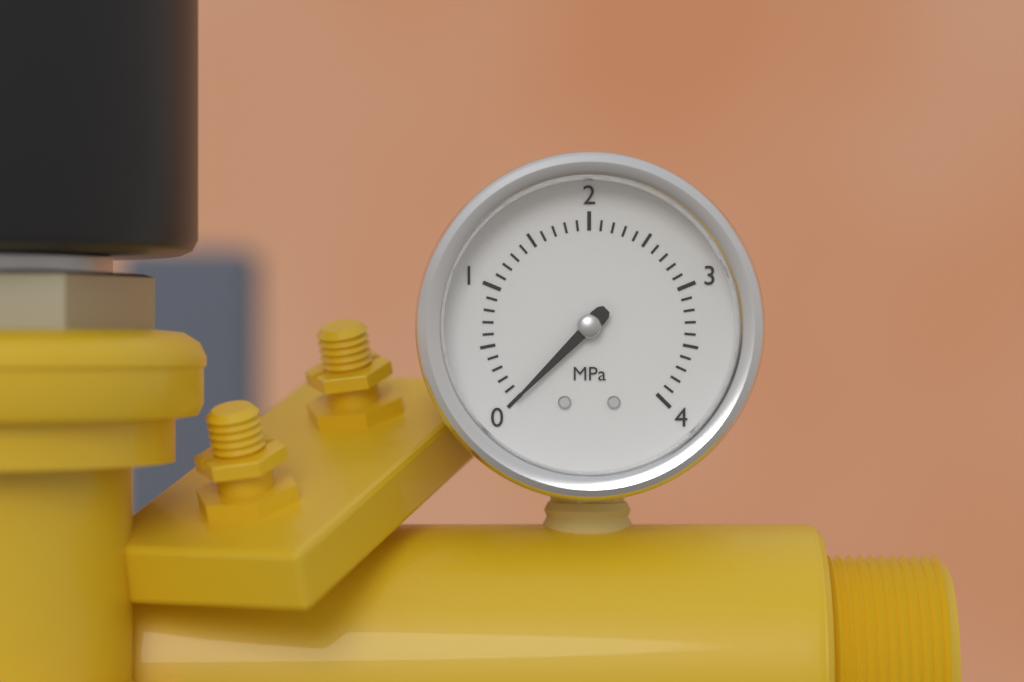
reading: 0.0 MPa
